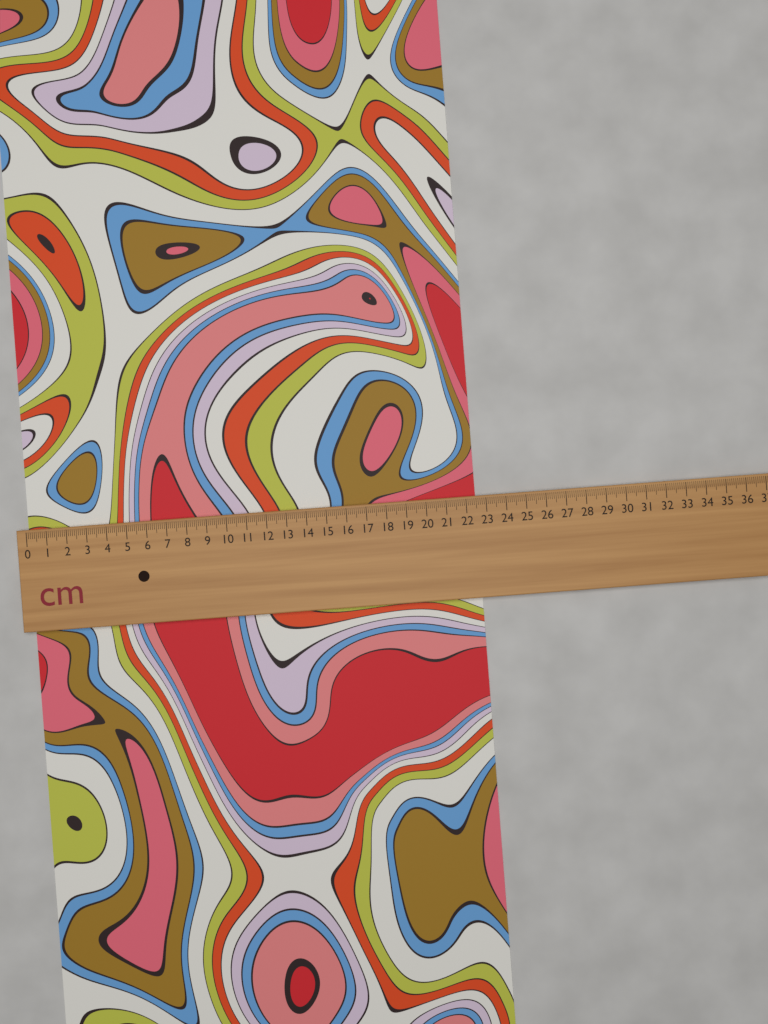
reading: 22.5 cm
